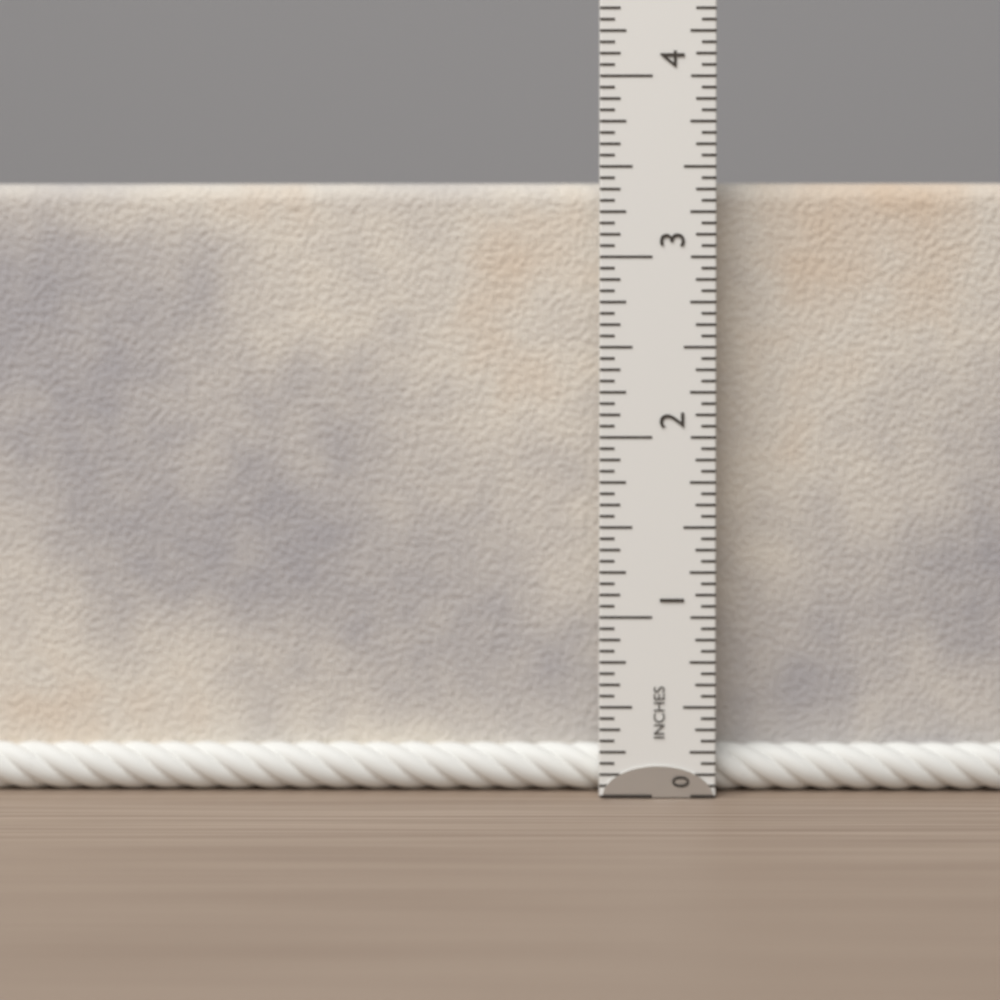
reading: 3.4375 in
